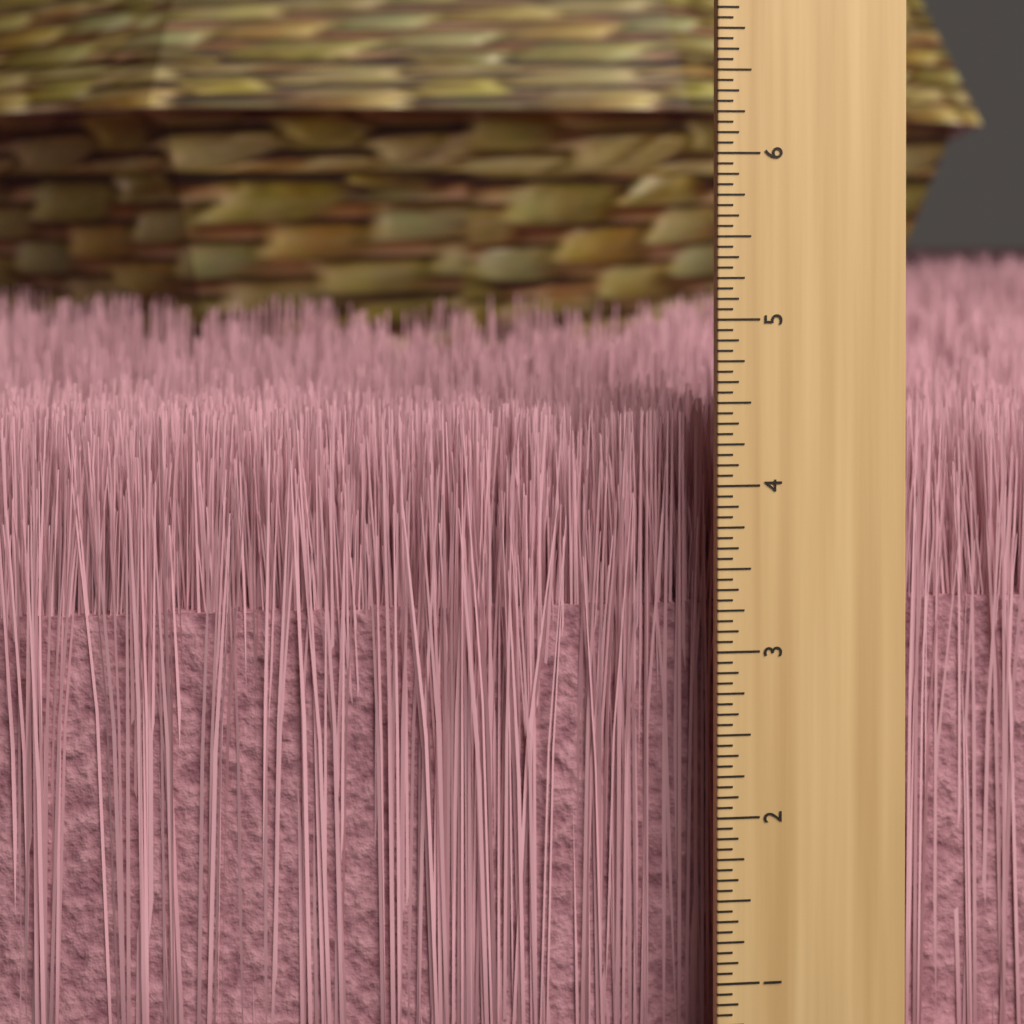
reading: 4.3750 inch
